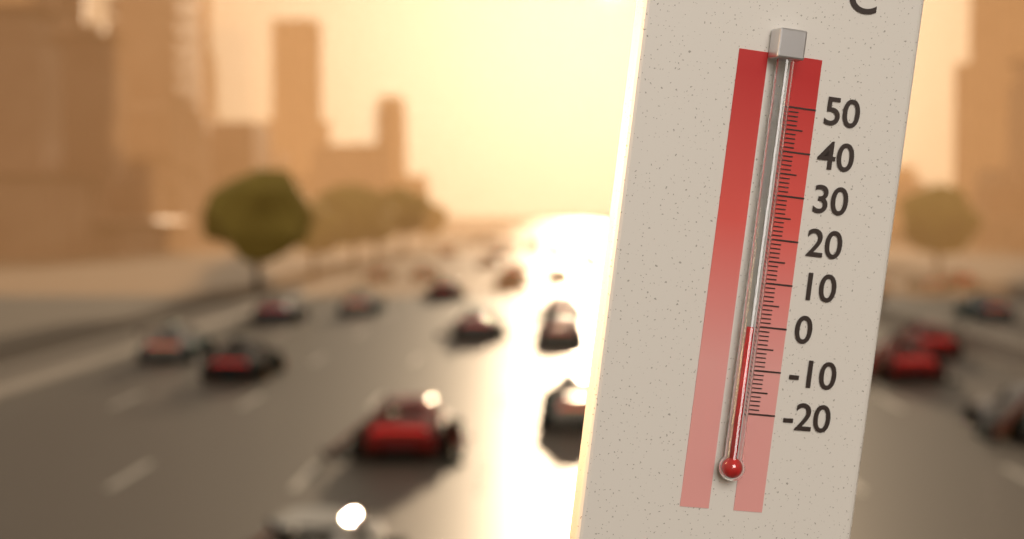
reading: 0 °C
